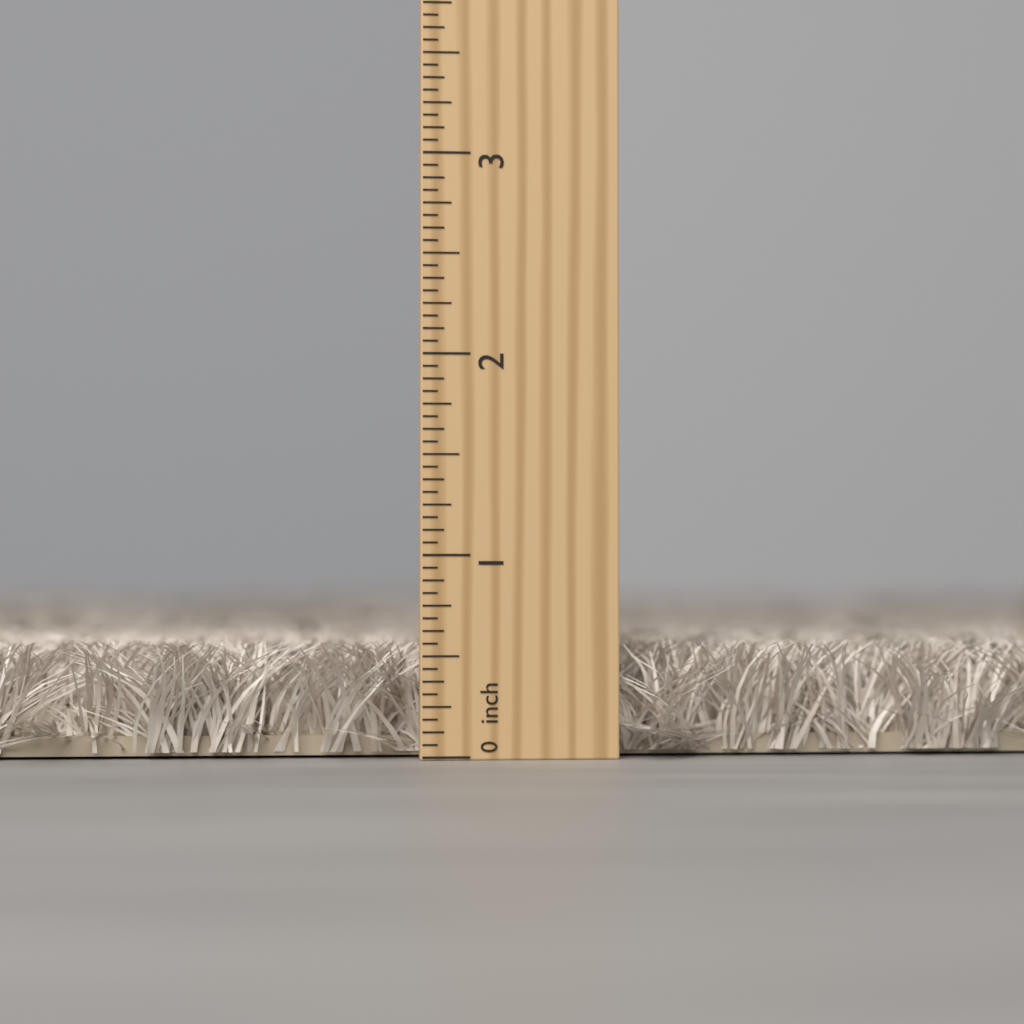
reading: 0.5625 inch
